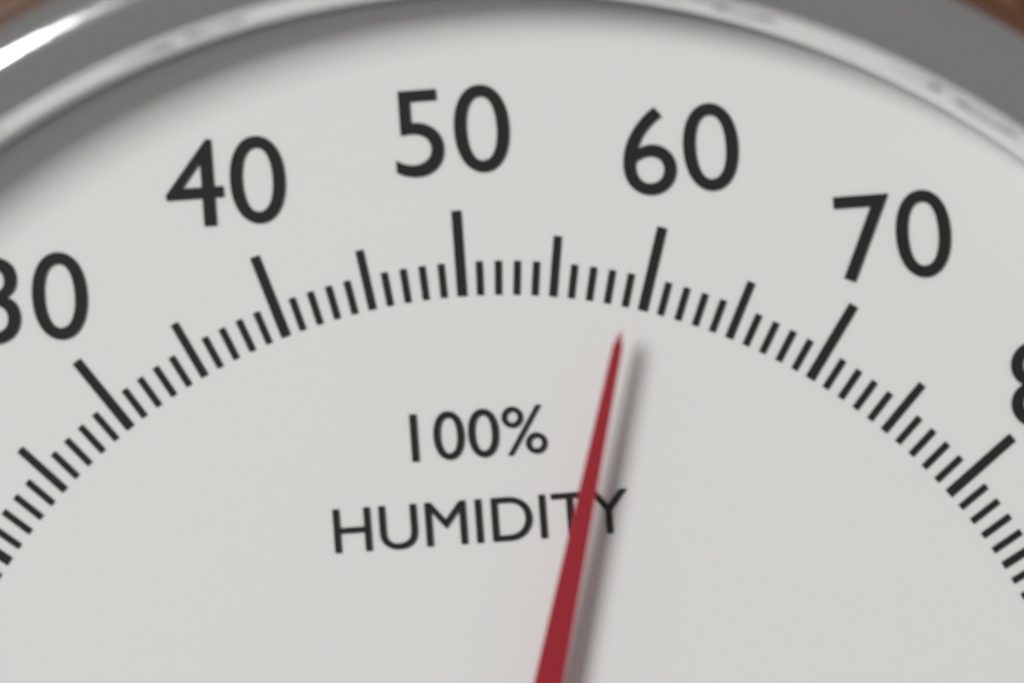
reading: 59 %
